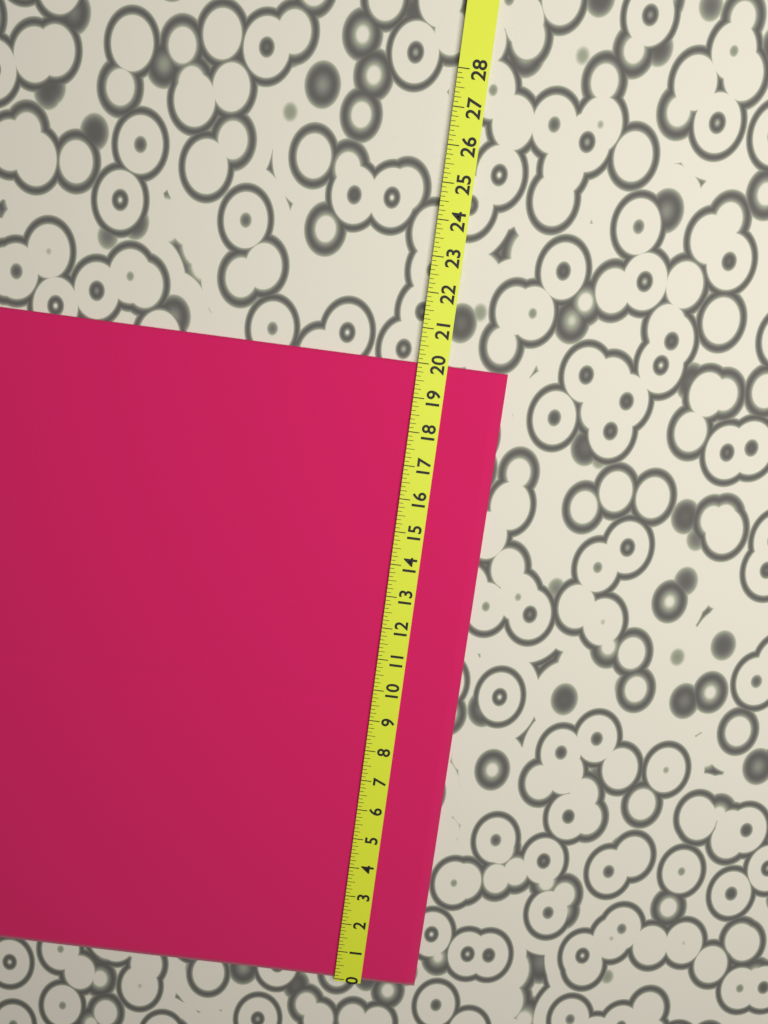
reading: 20.000 (no unit)
